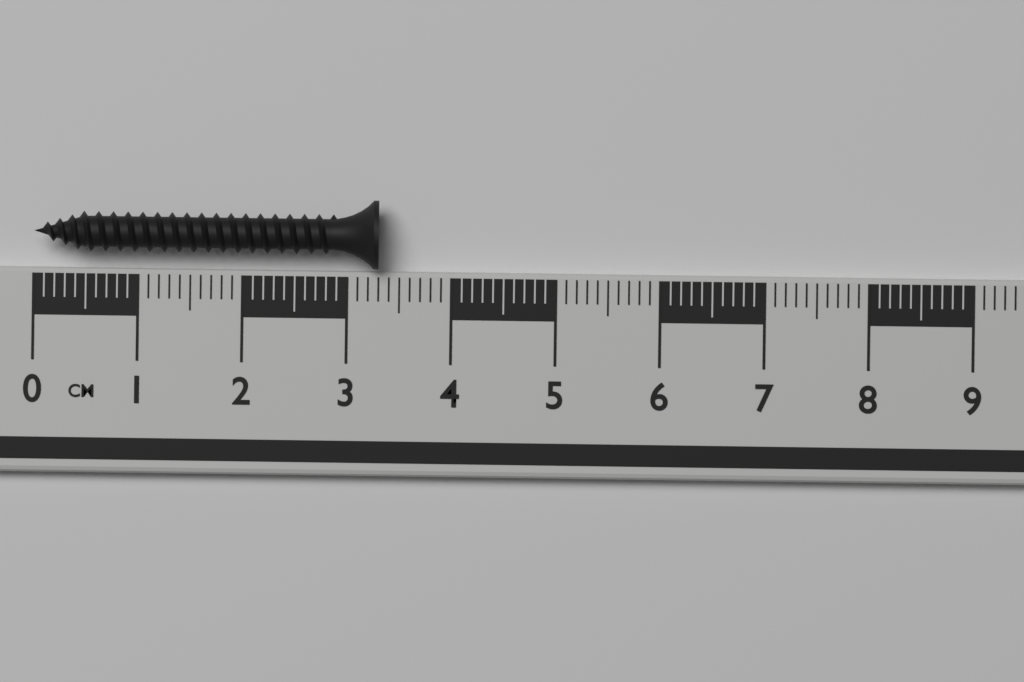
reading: 3.3 cm
